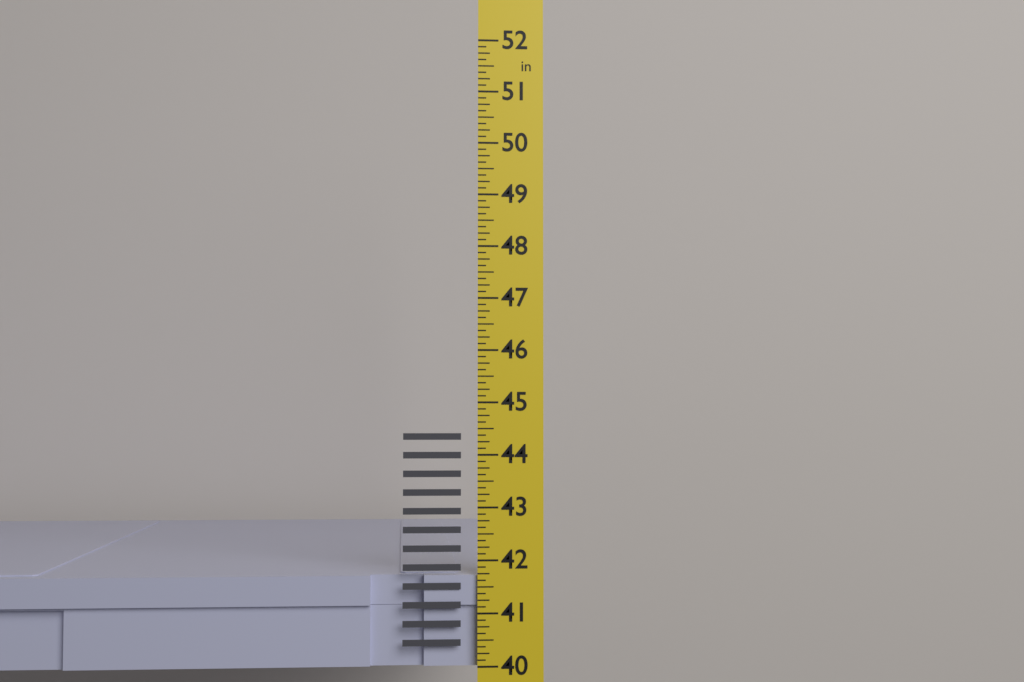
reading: 41.750 in
